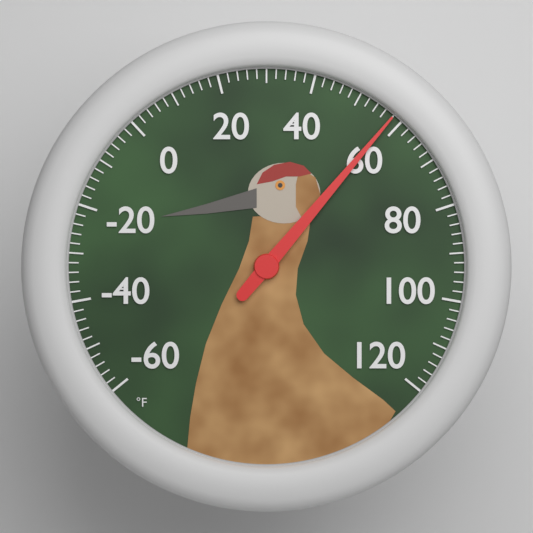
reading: 58 °F
